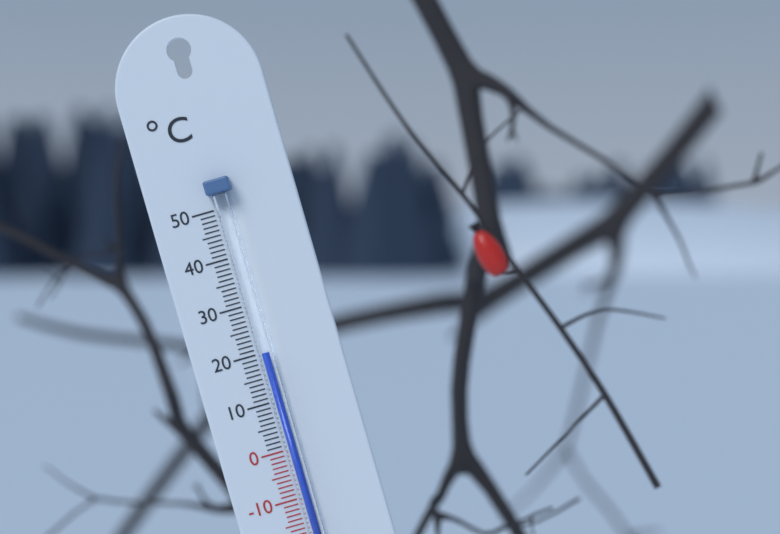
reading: 20 °C
